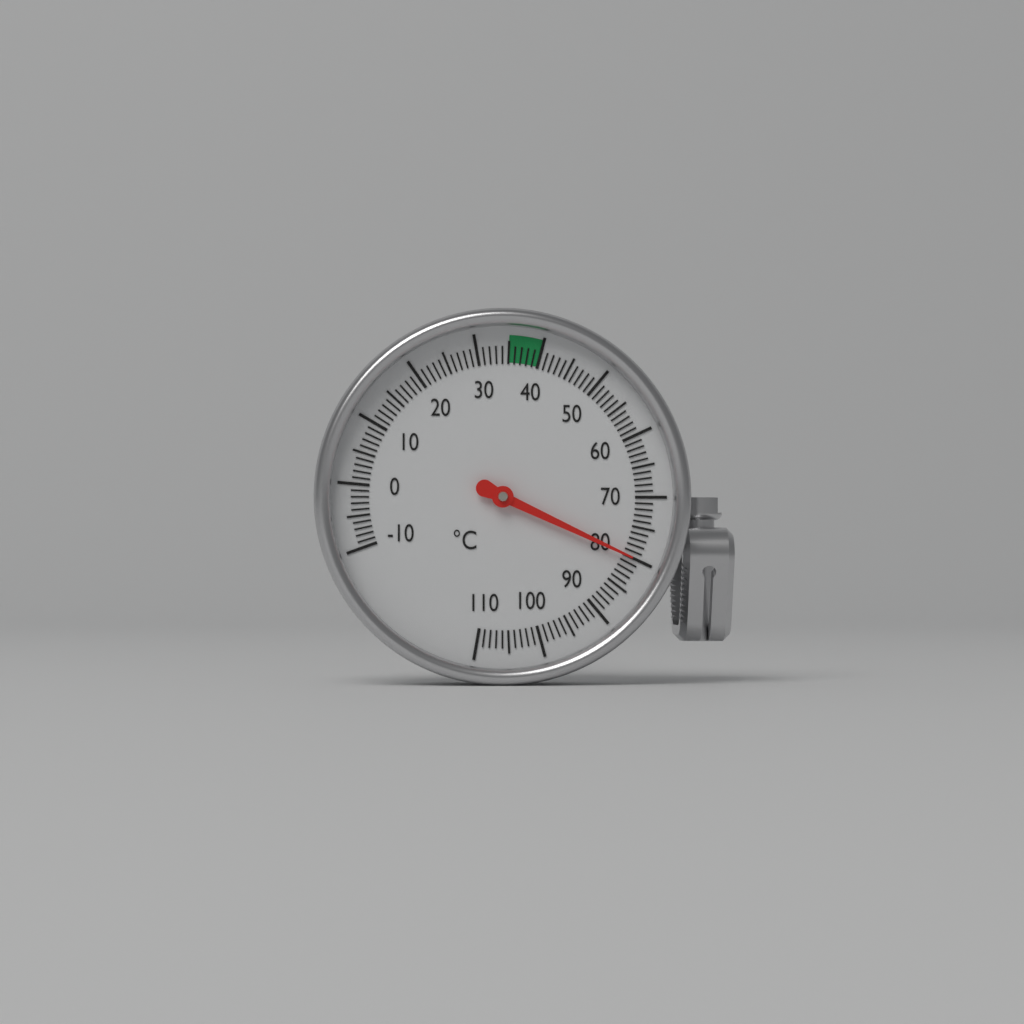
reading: 80 °C
